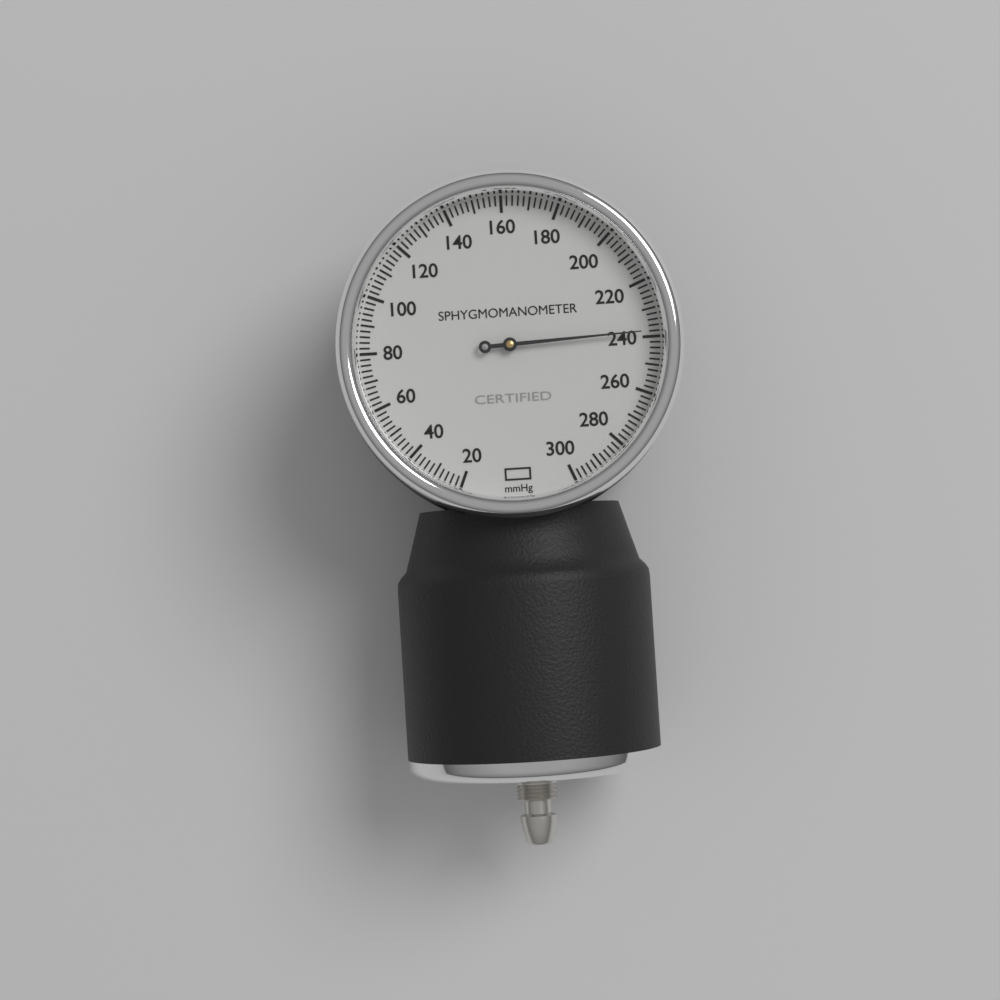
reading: 238 mmHg
